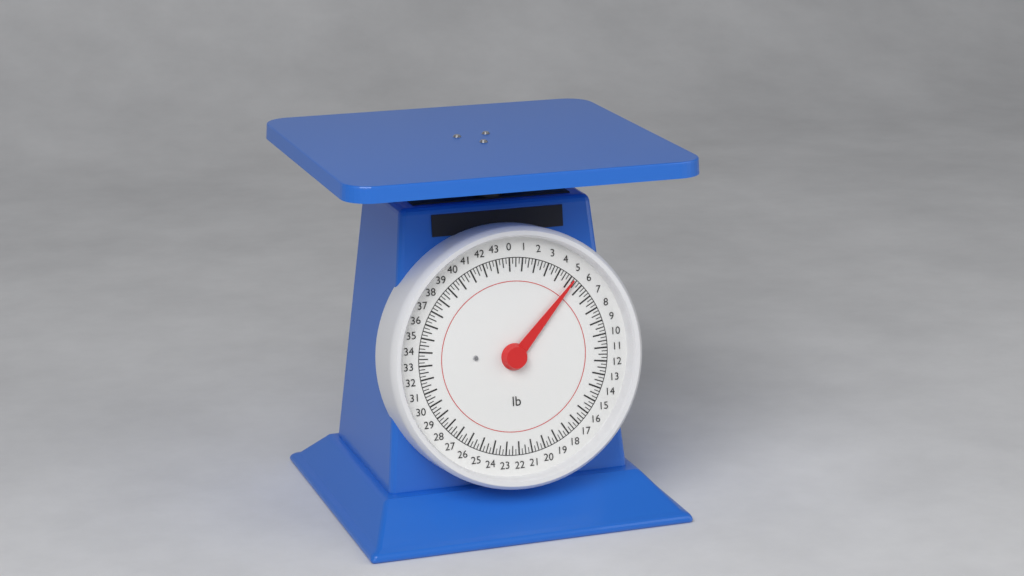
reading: 5.25 lb
